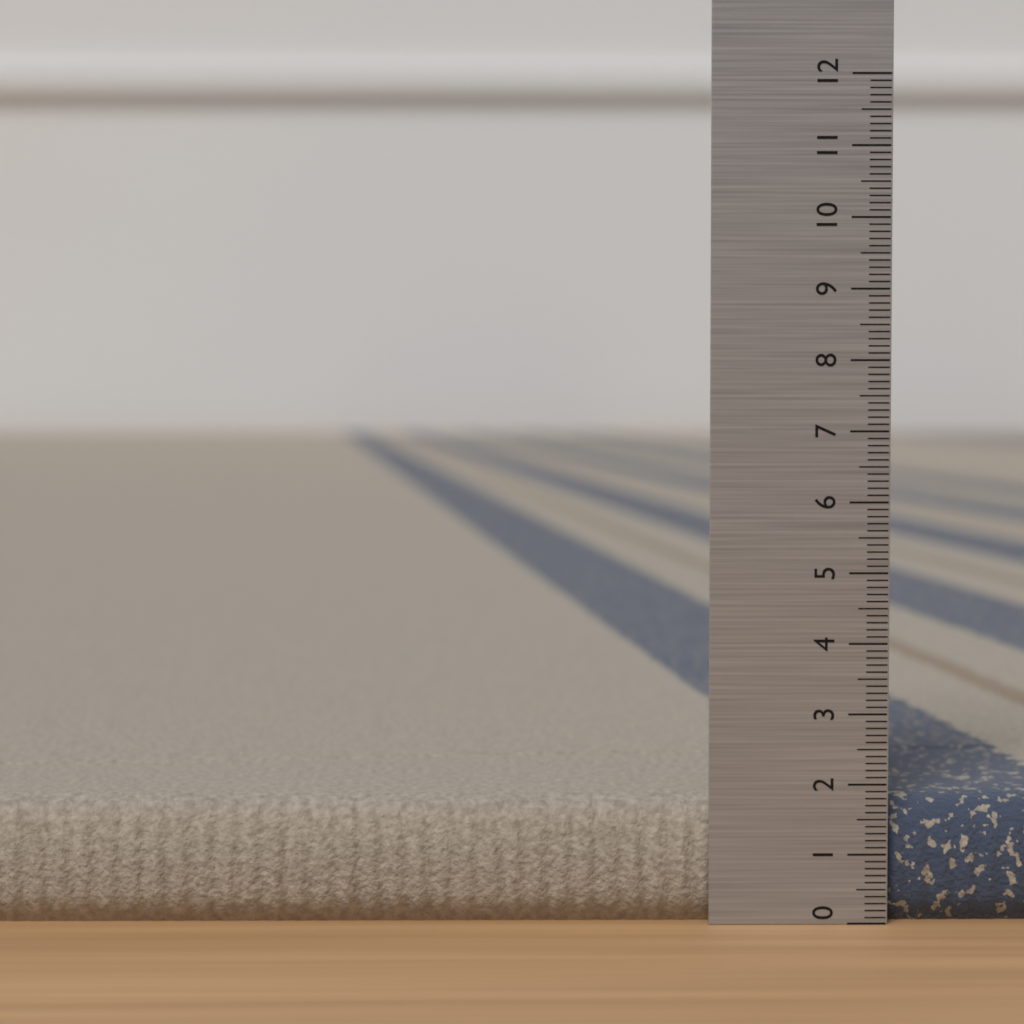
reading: 1.8 (no unit)
